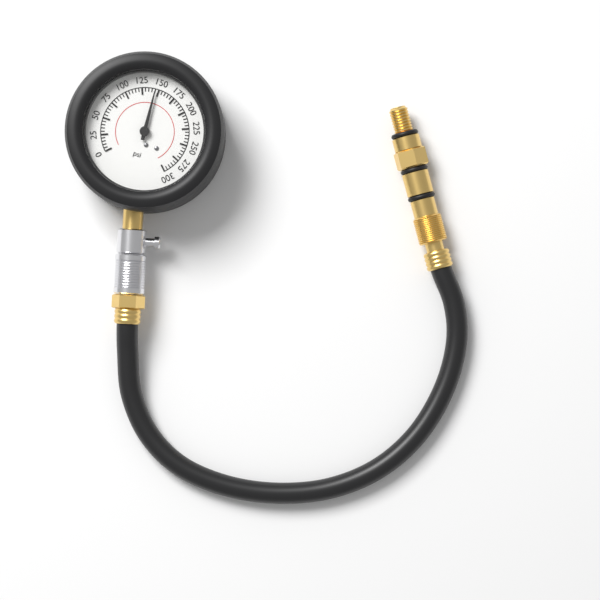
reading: 145 psi
